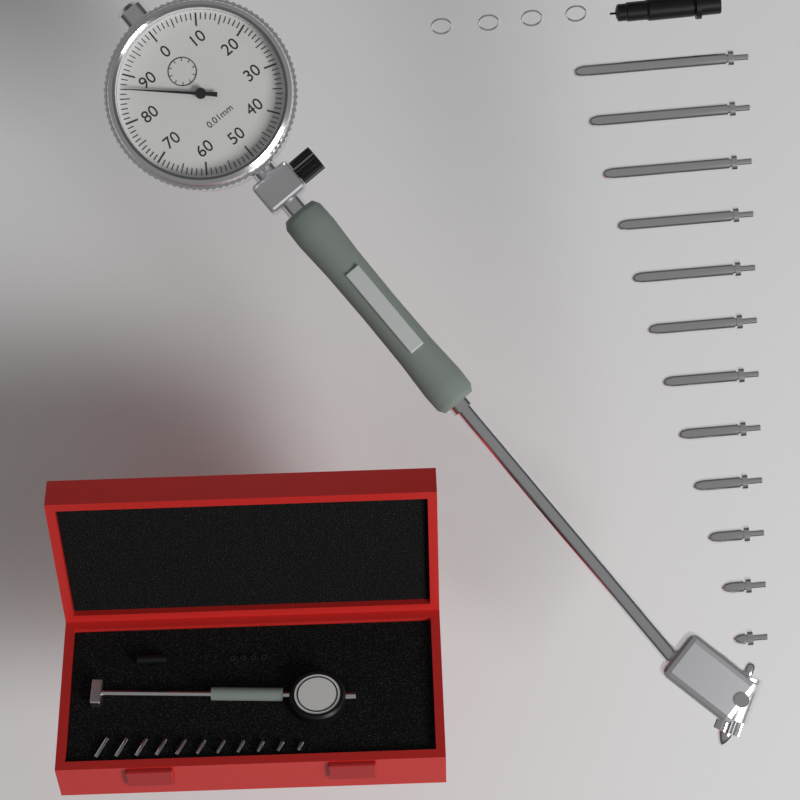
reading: 0.87 mm
